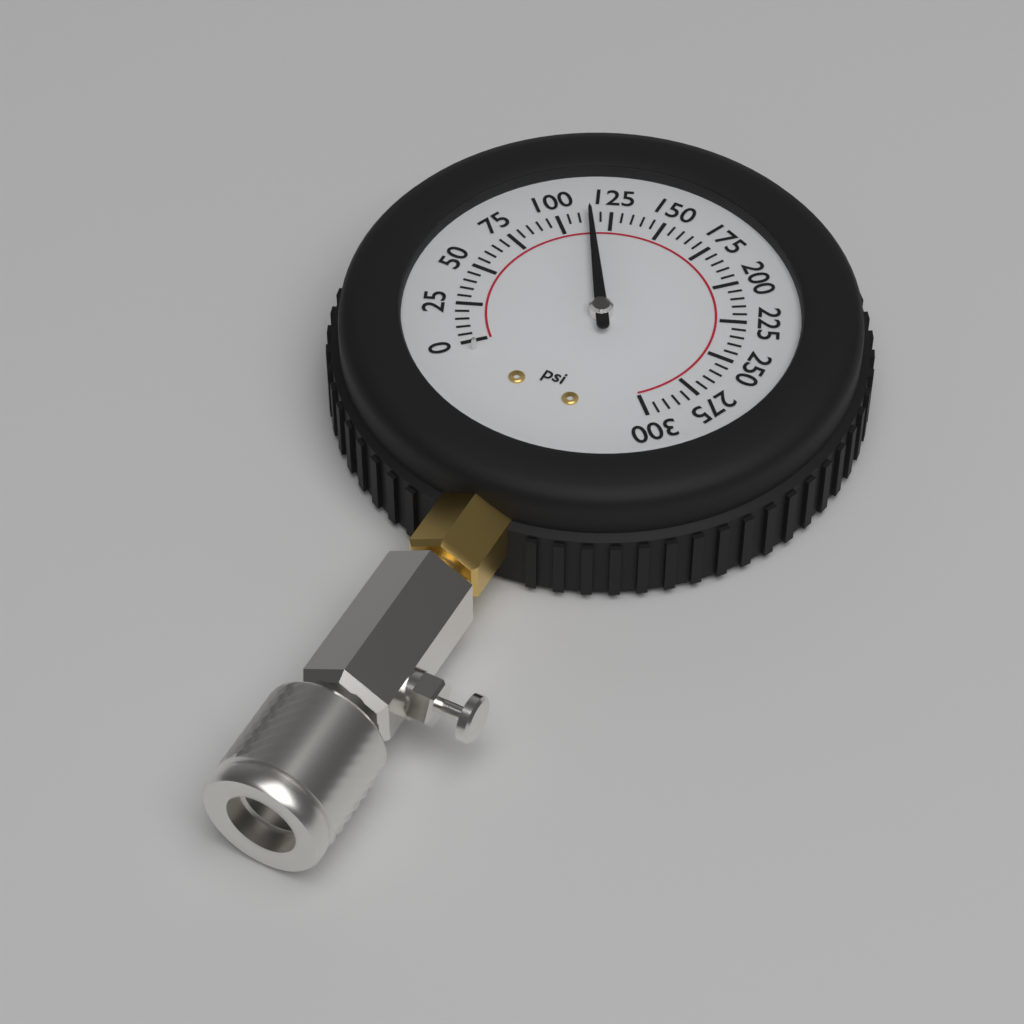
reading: 115 psi
